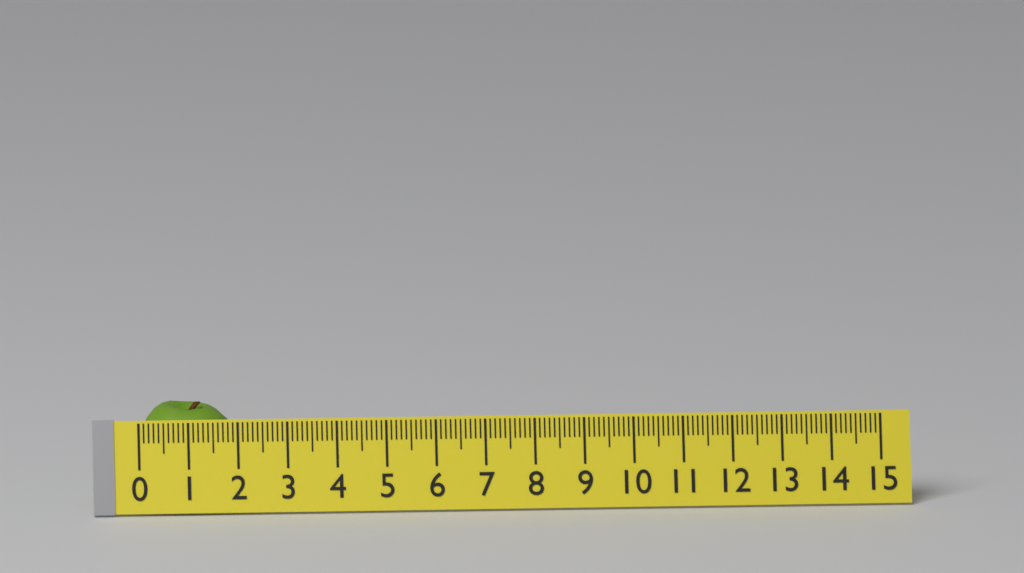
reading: 2.1 (no unit)
